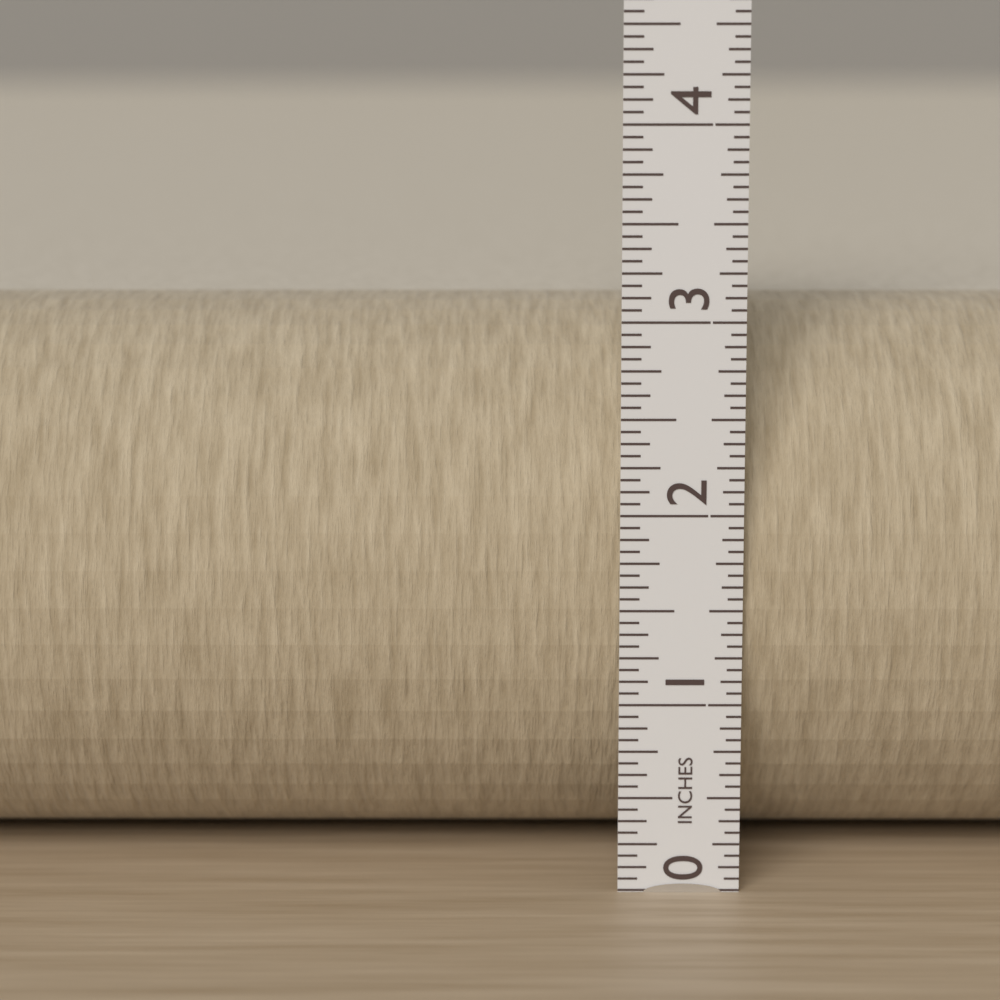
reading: 3.0000 in
